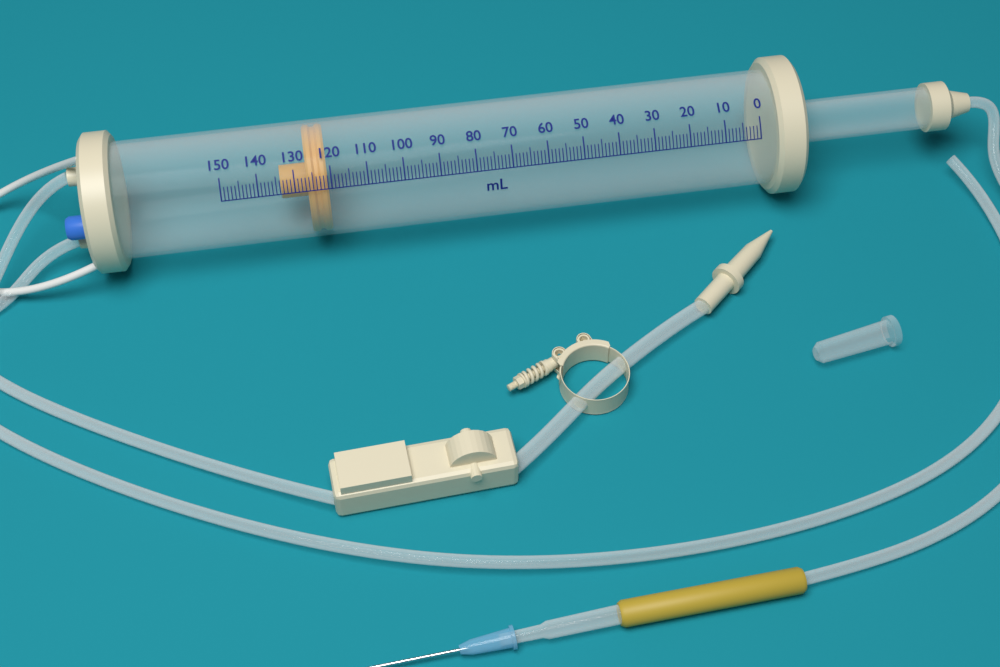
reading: 121 ml
